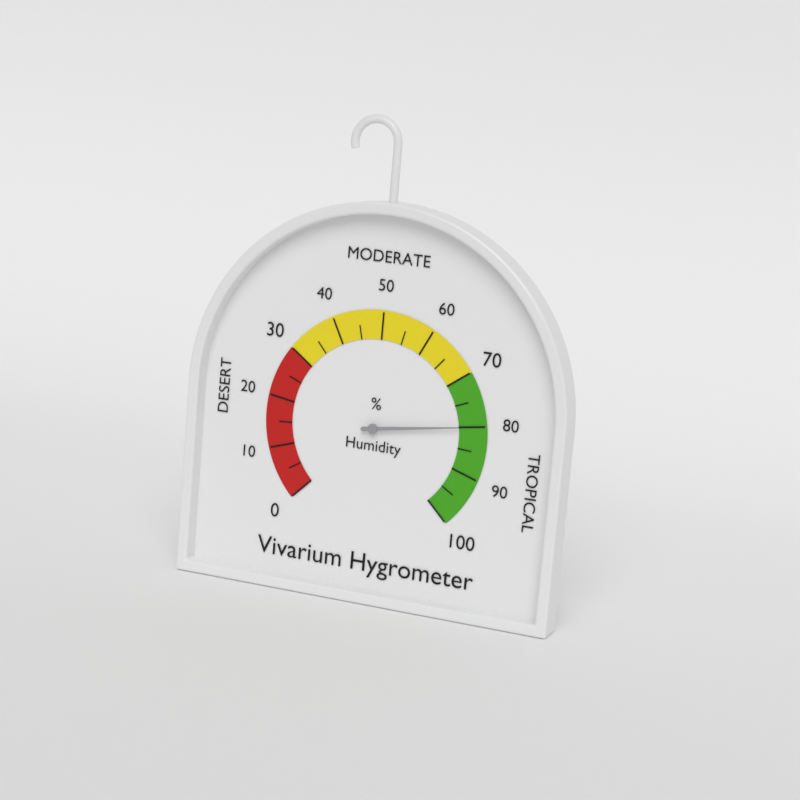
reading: 80 %
